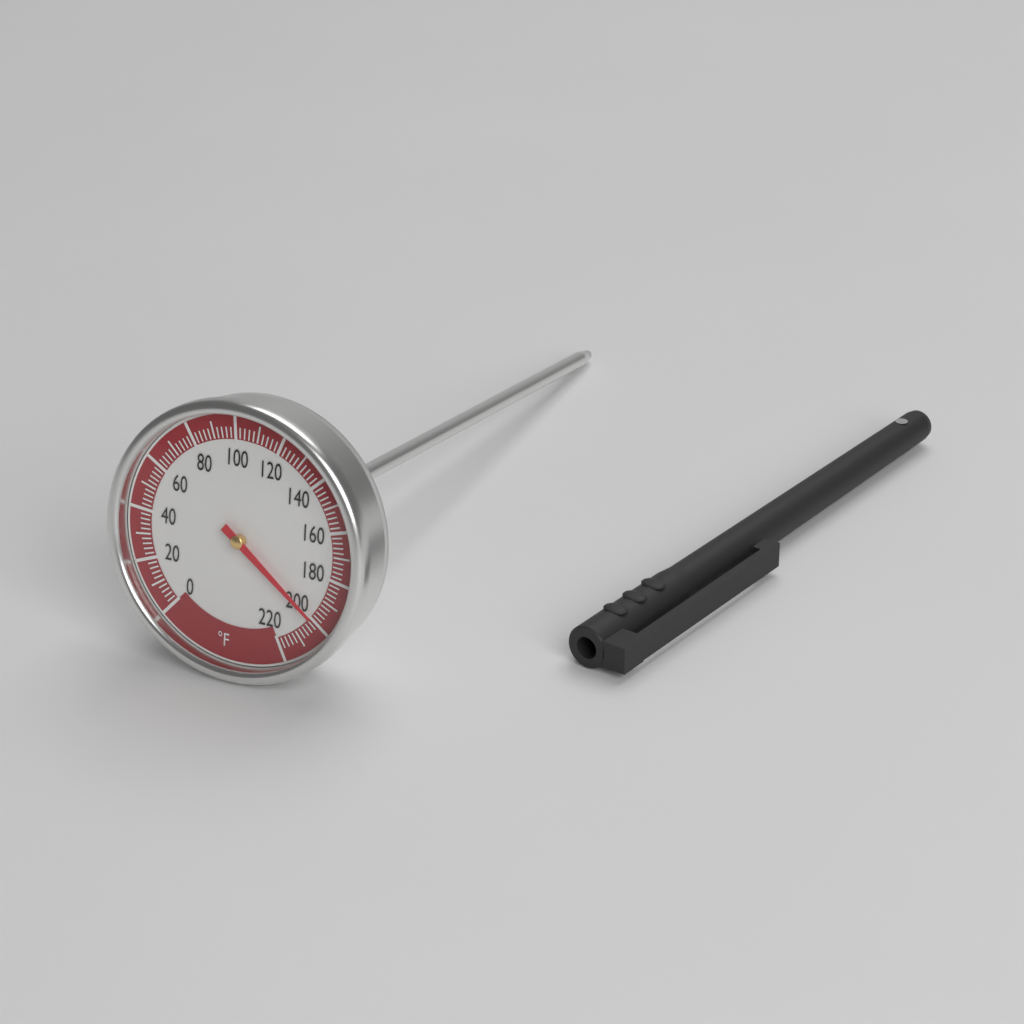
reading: 200 °F
